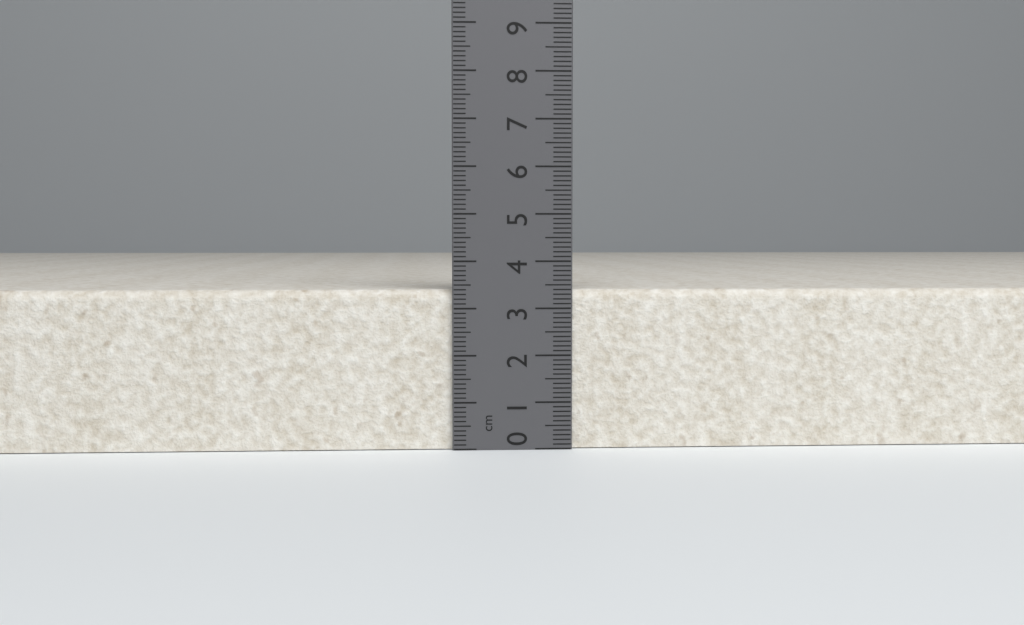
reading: 3.4 cm
